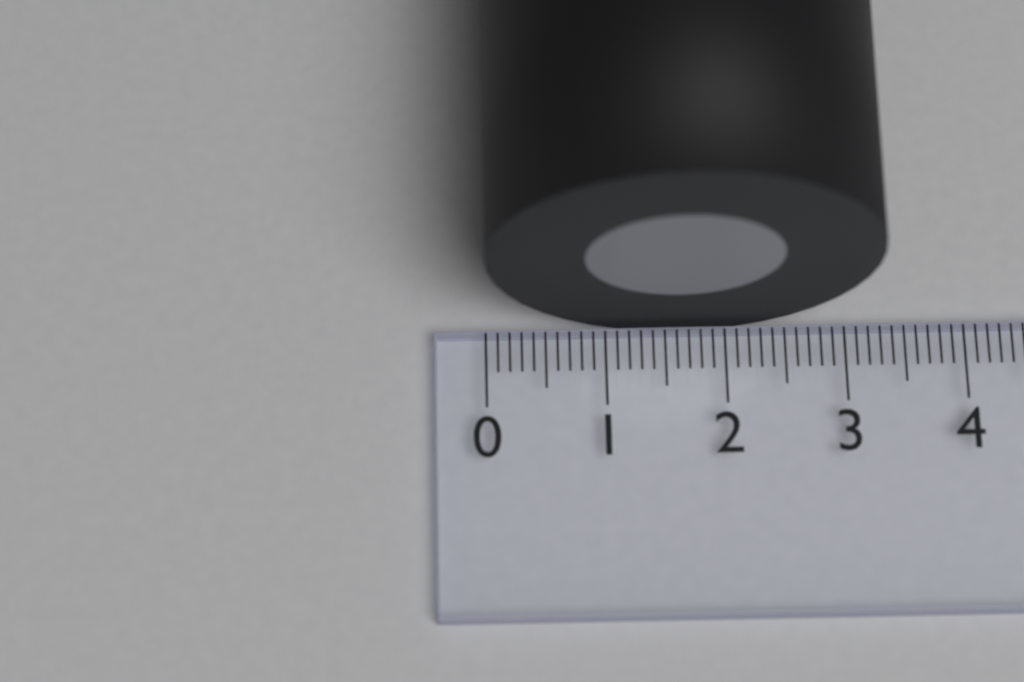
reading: 3.2 (no unit)
